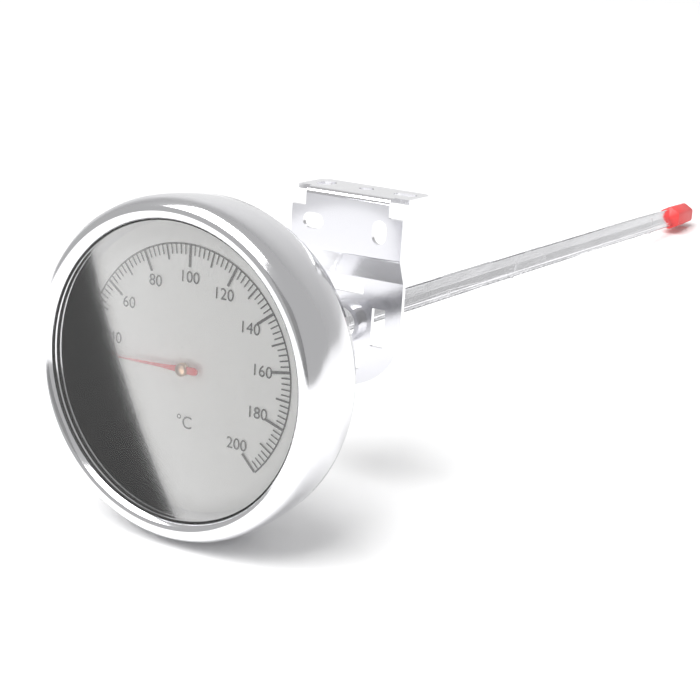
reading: 32 °C
